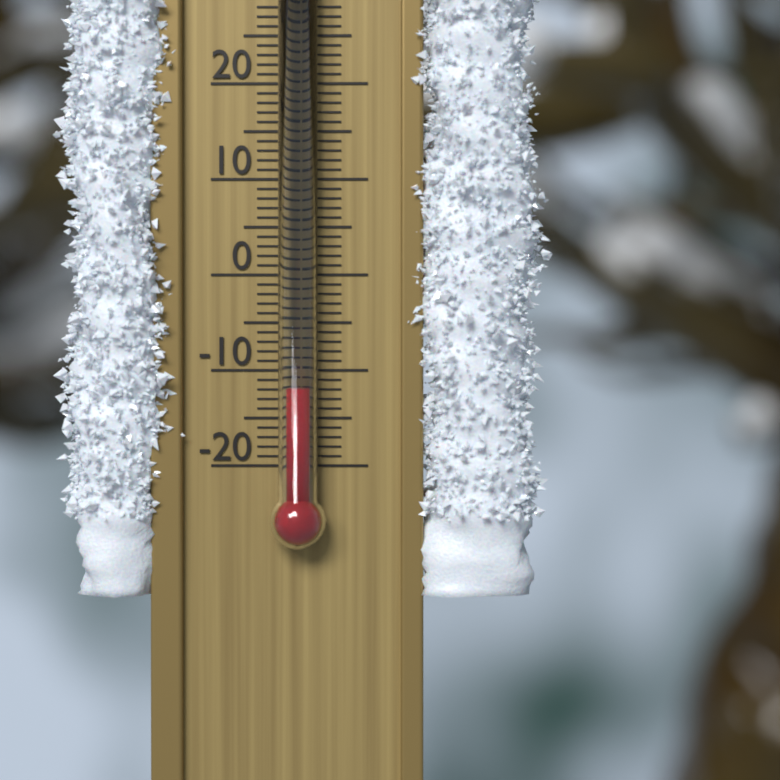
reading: -12 °C
